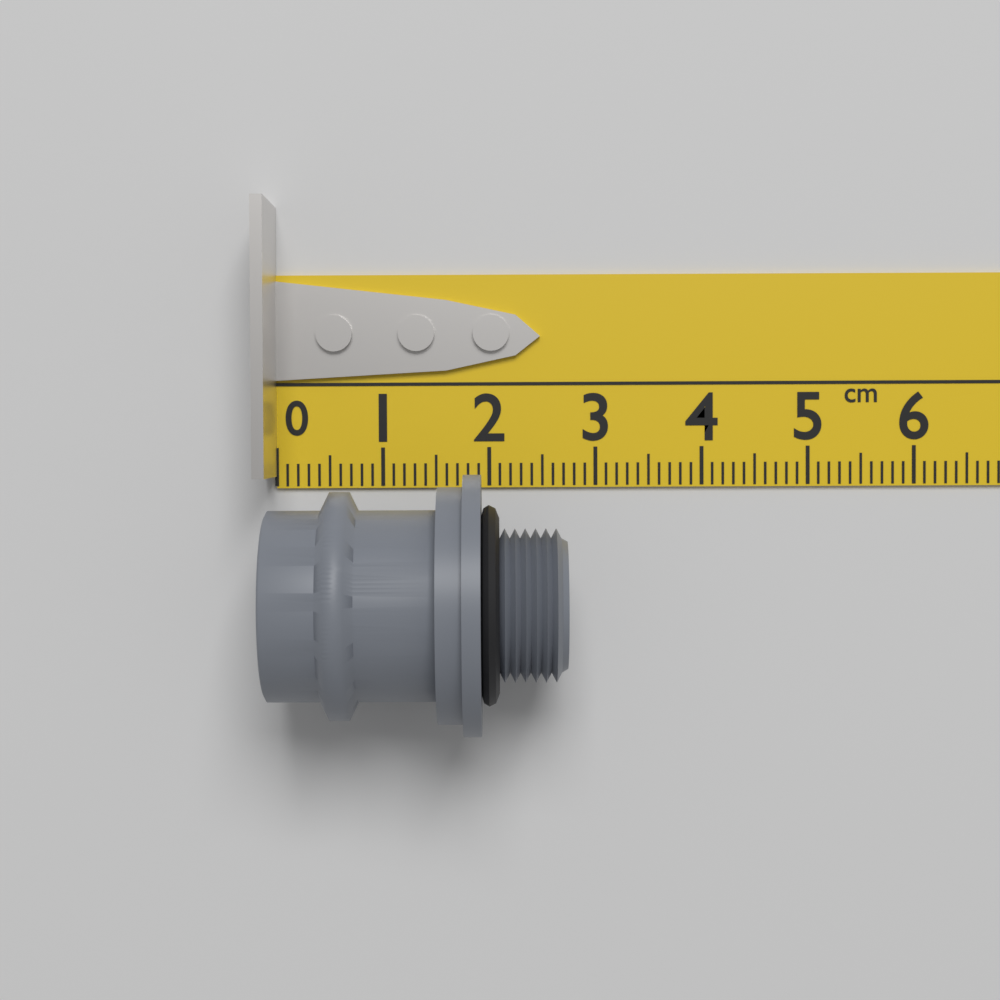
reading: 2.7 cm
